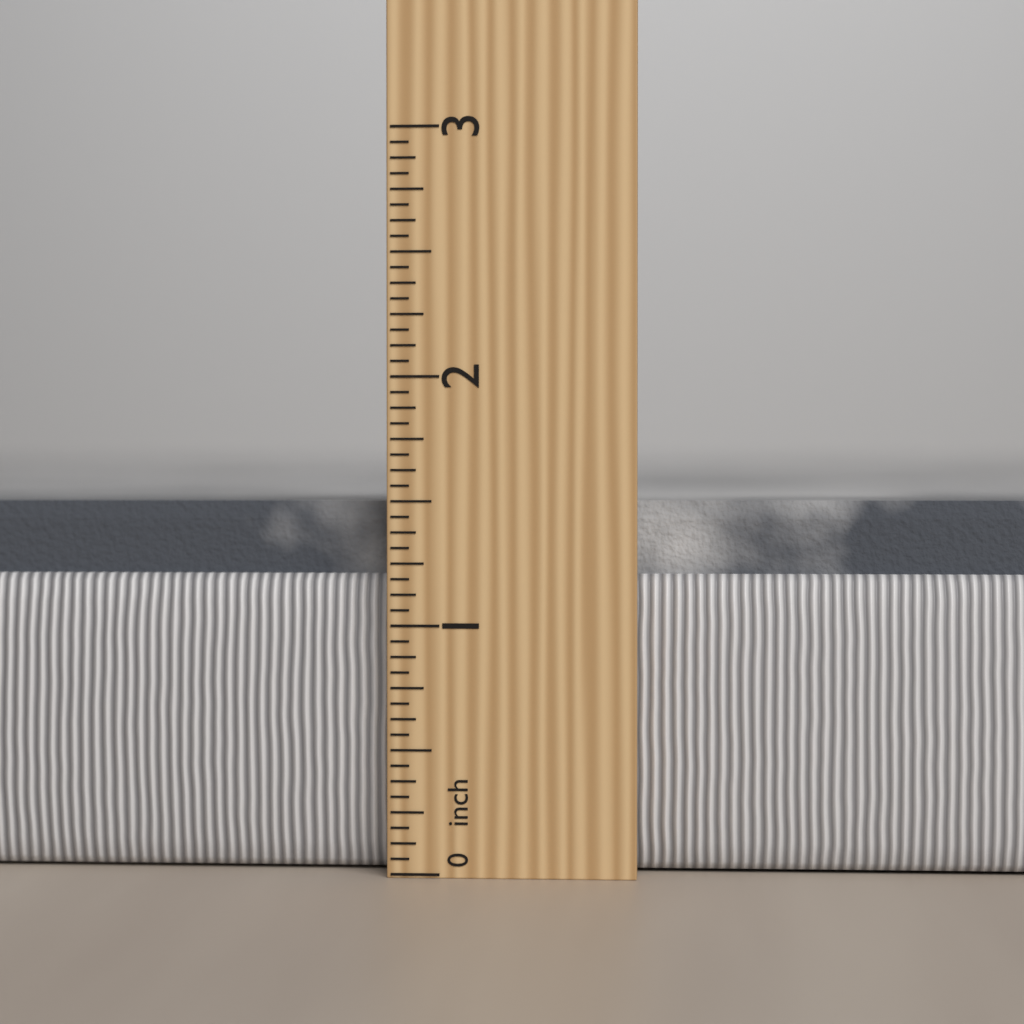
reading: 1.5000 in
